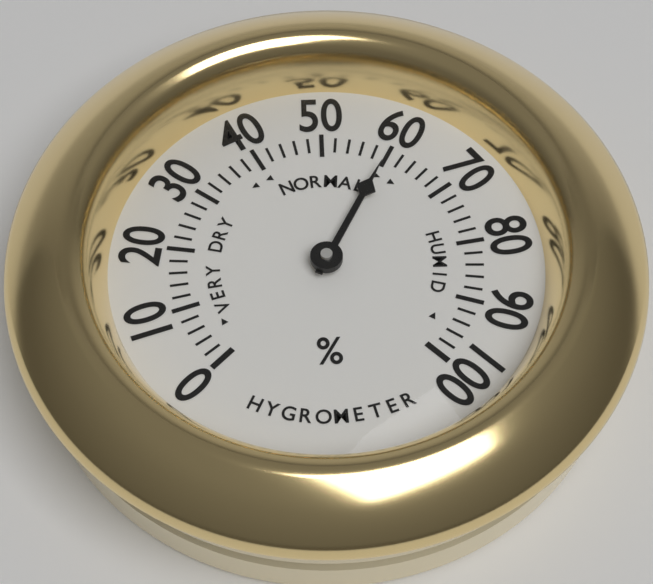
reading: 60 %
